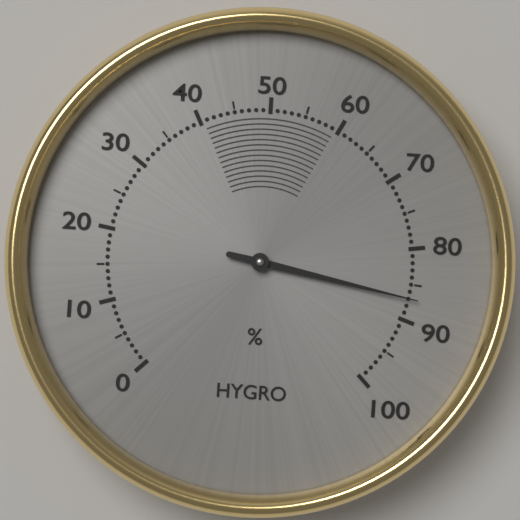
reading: 87 %
